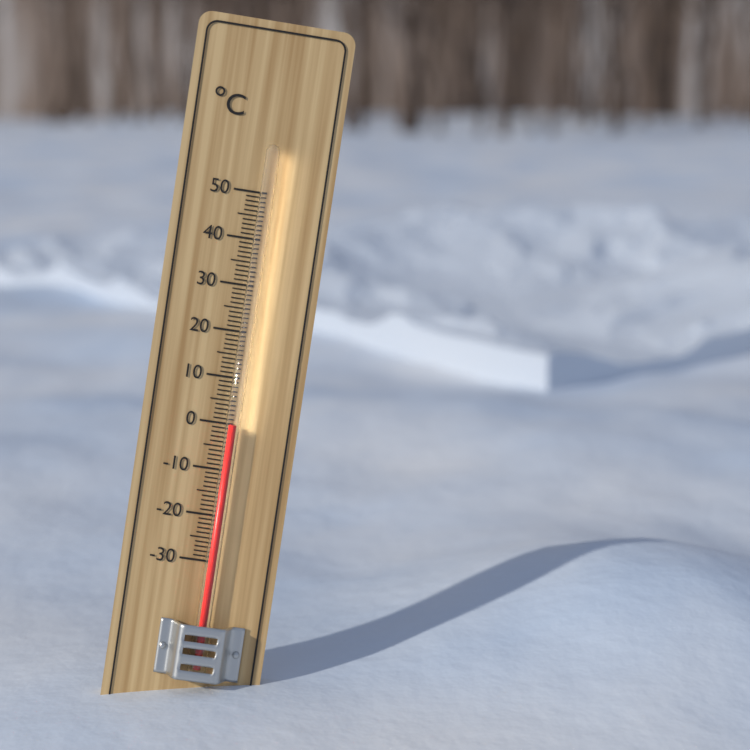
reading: 0 °C
